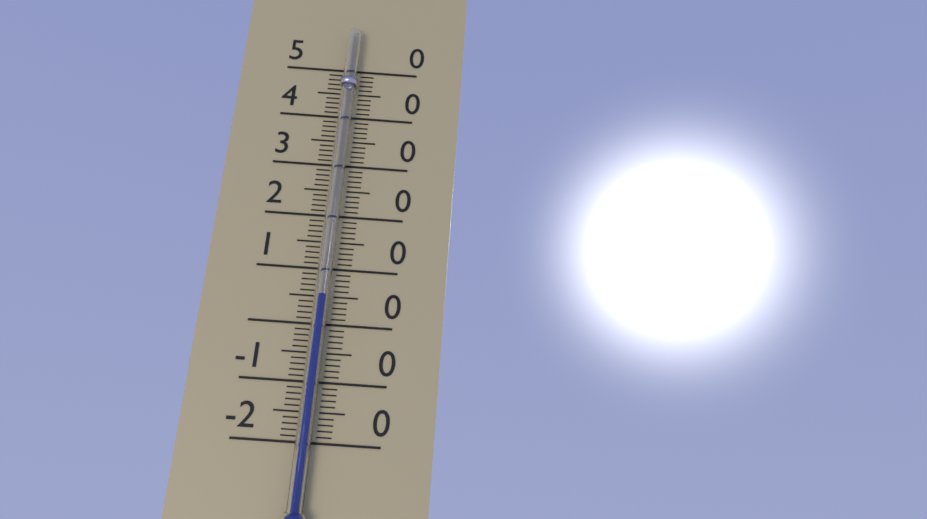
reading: 5 °C
